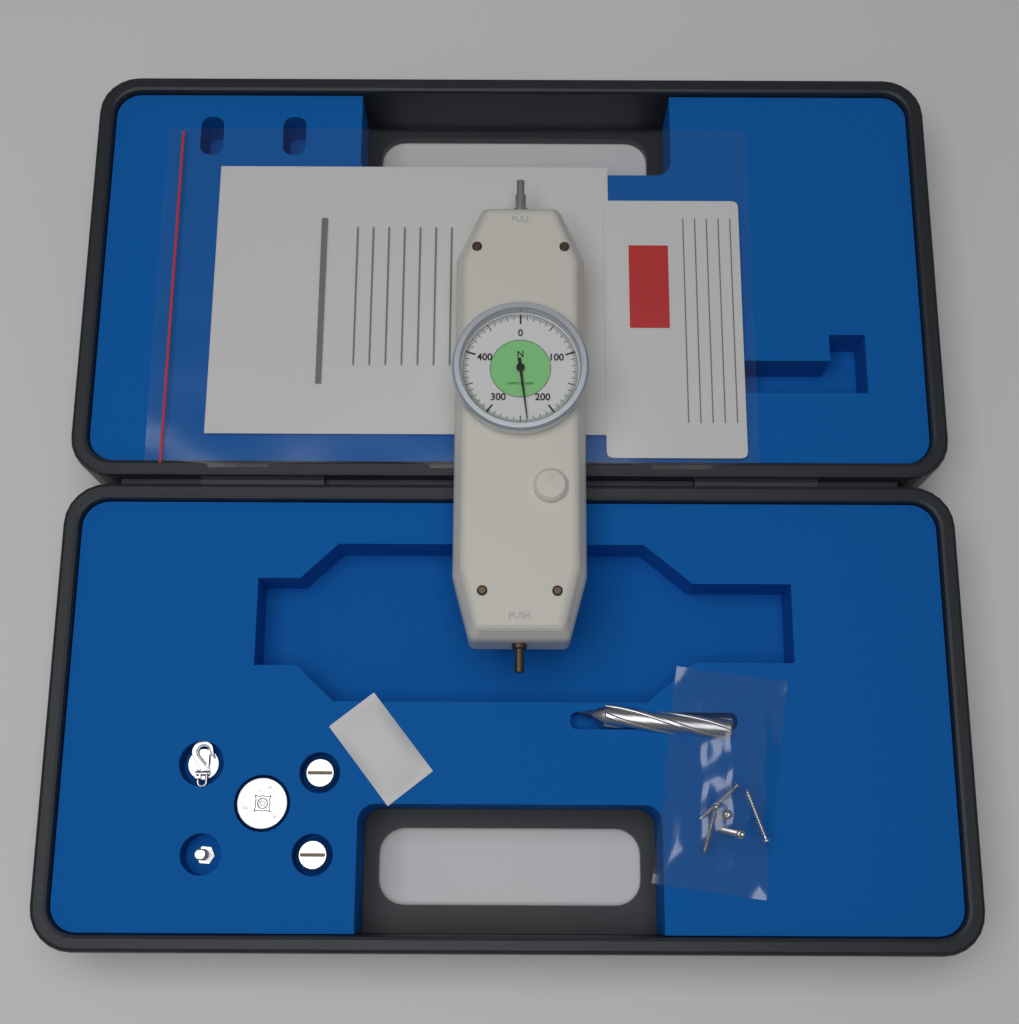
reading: 240.0 N
